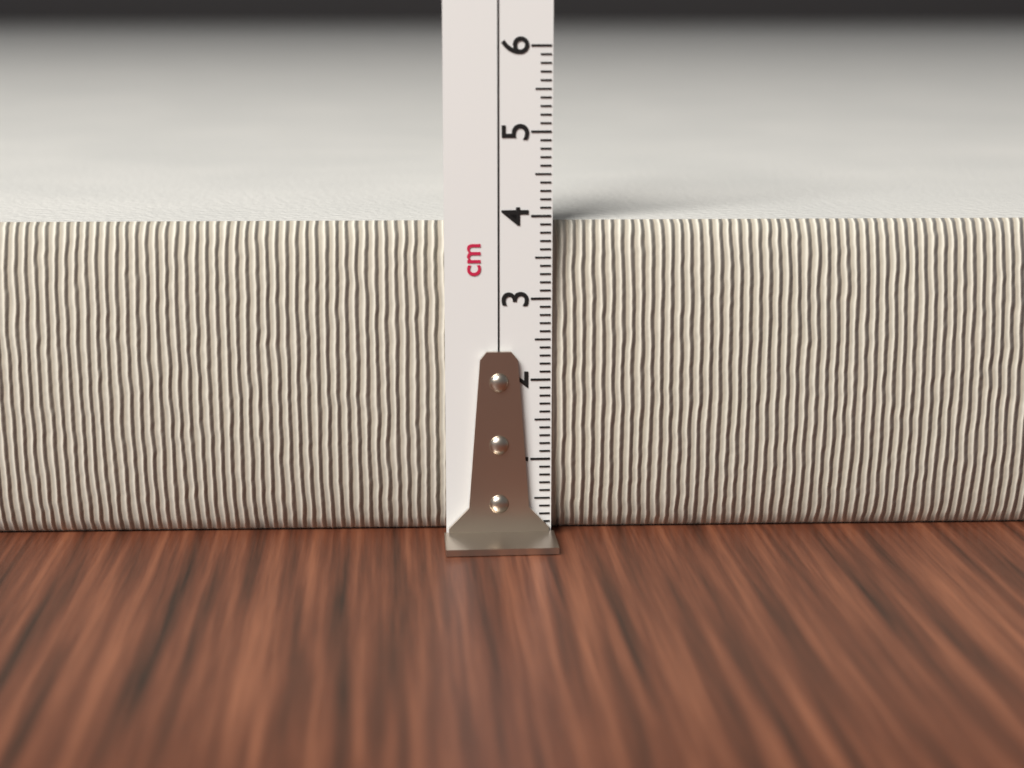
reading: 3.9 cm
